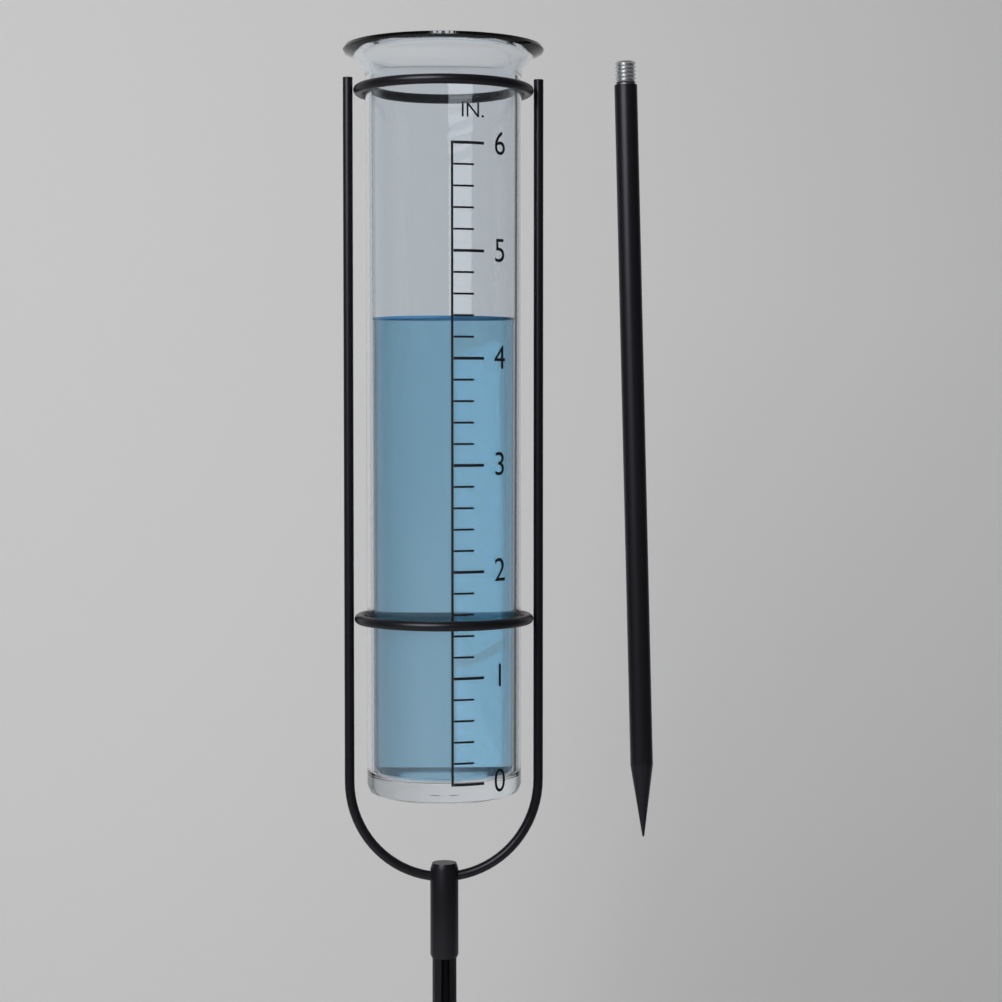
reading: 4.4 in
